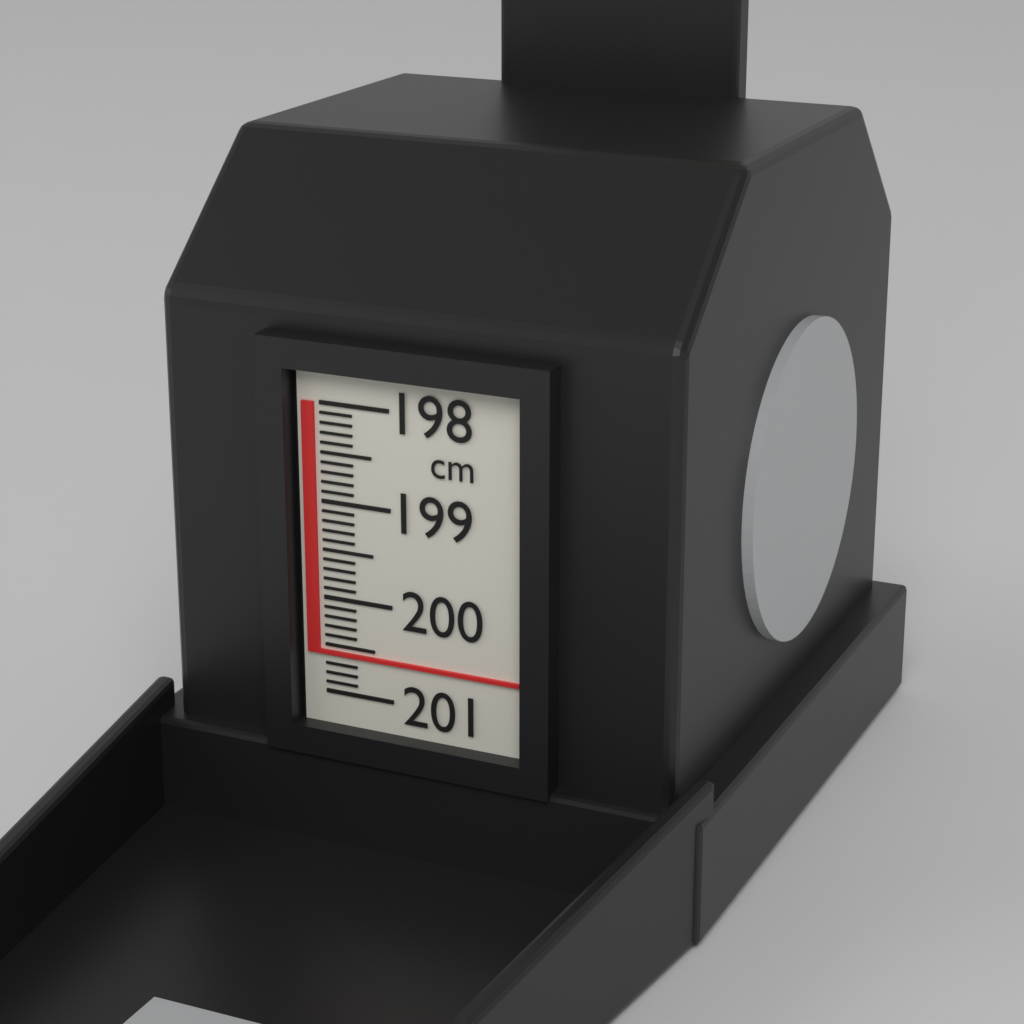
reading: 200.6 cm
